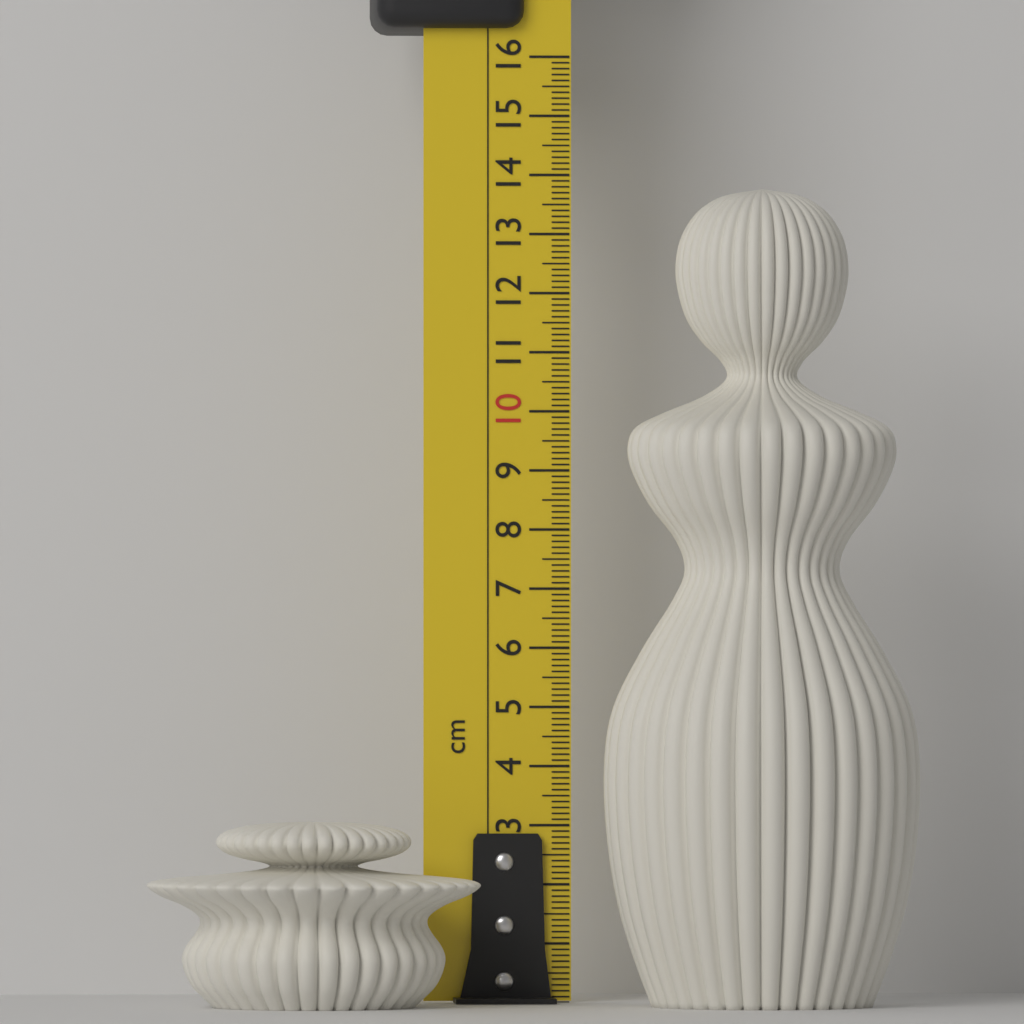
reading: 3.1 cm
